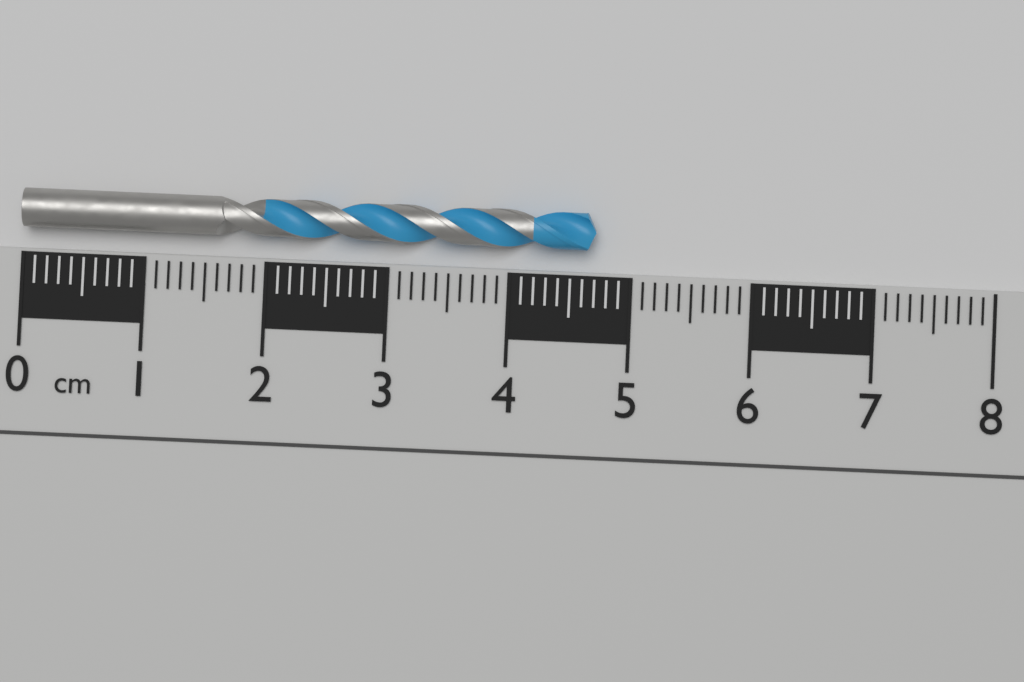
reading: 4.7 cm
